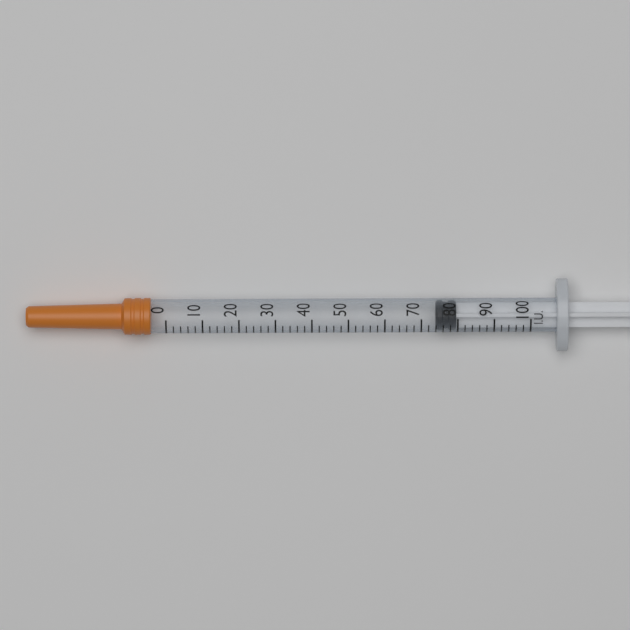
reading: 74 IU
